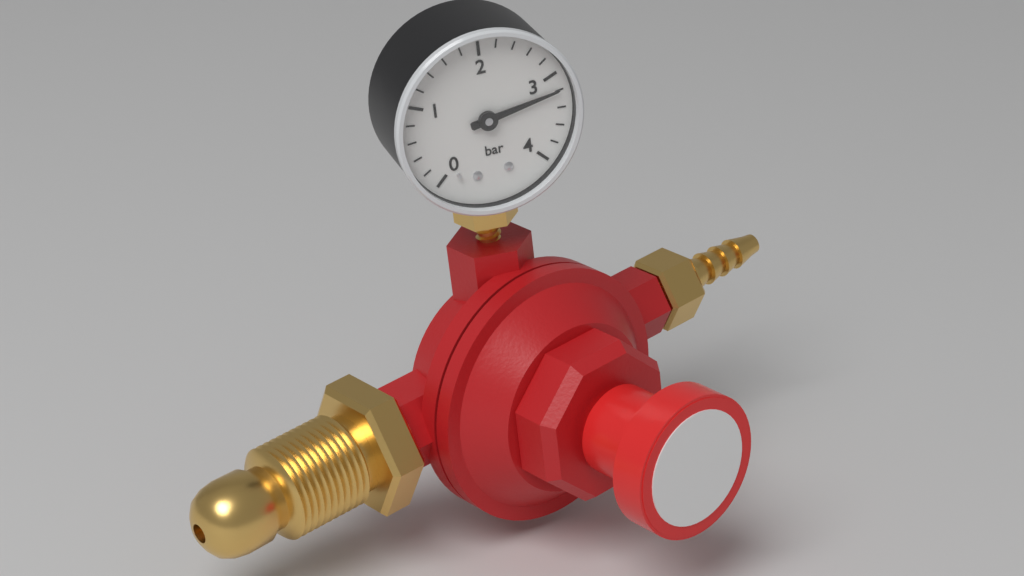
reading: 3.2 bar
